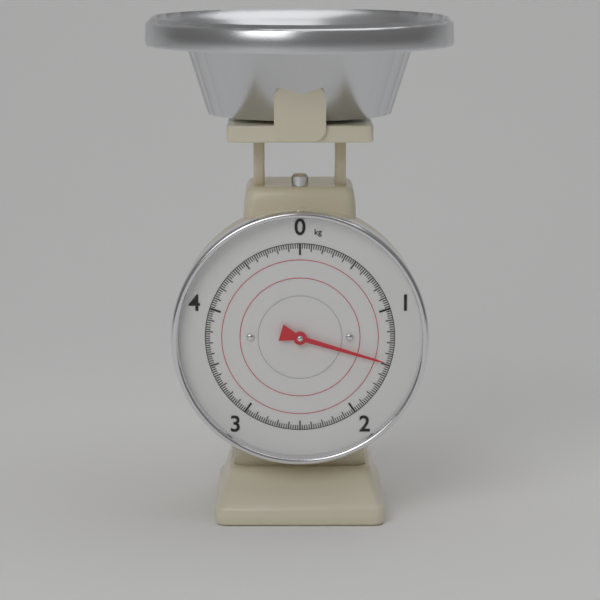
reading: 1.48 kg
